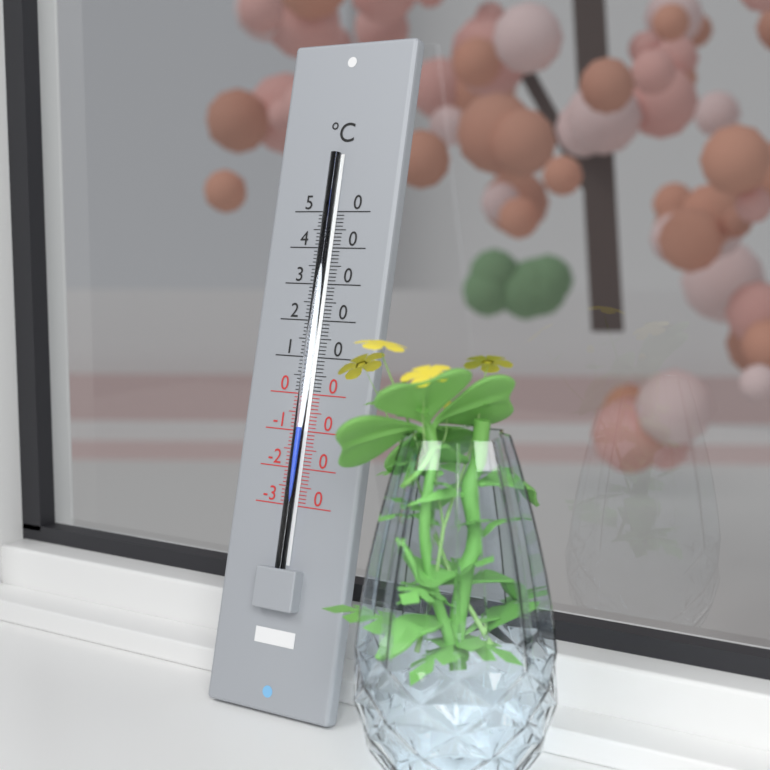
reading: -9 °C
